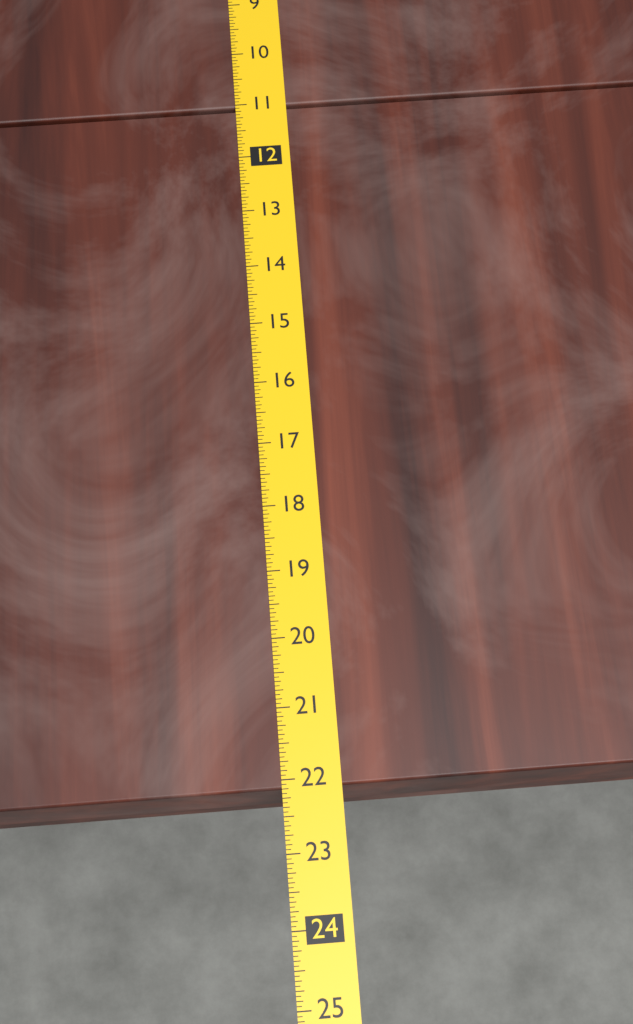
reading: 22.1250 (no unit)
